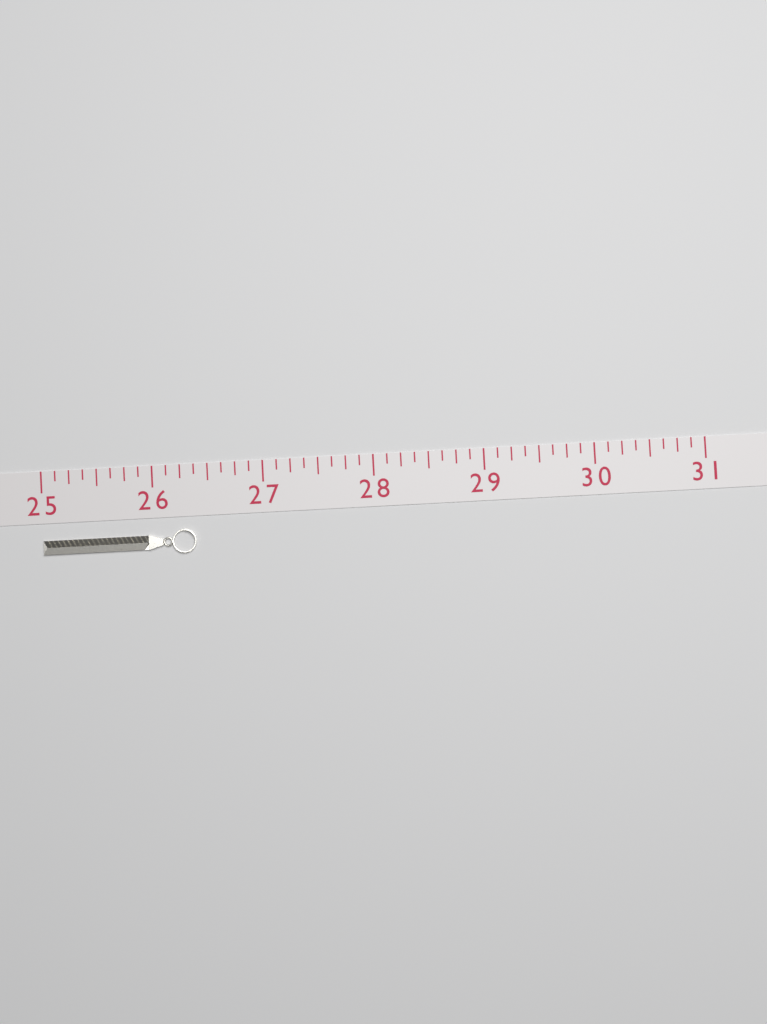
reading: 26.375 (no unit)
